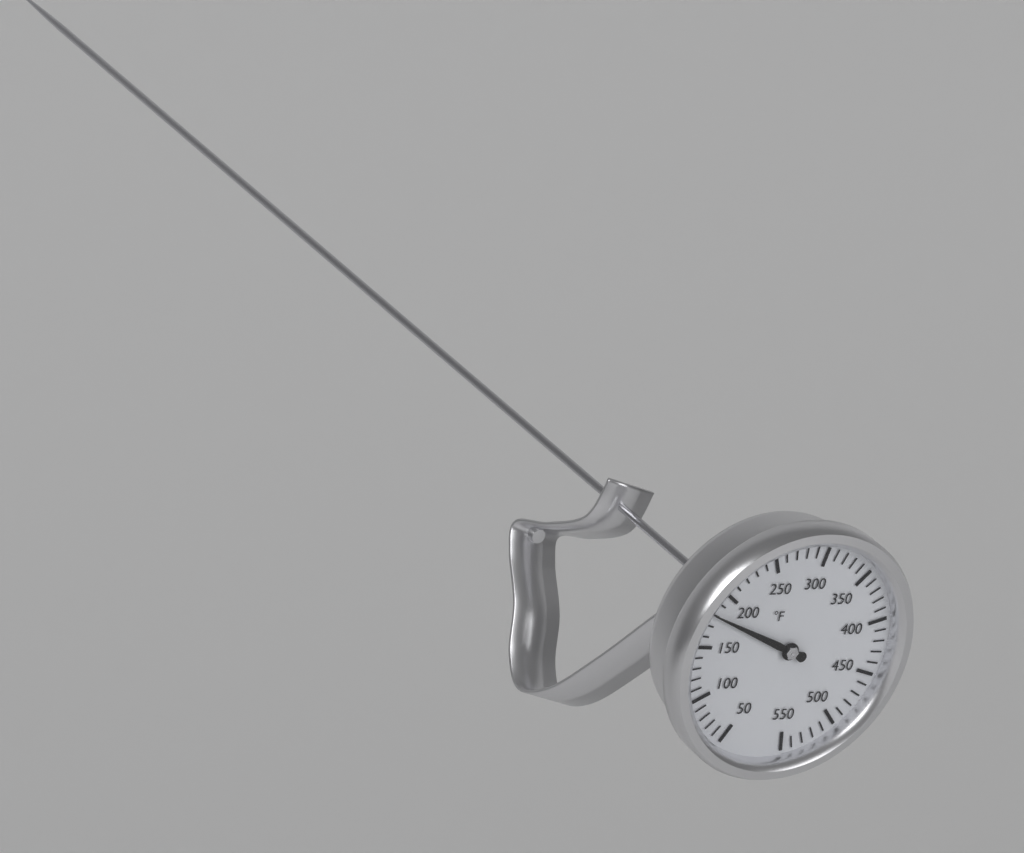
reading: 180 °F
